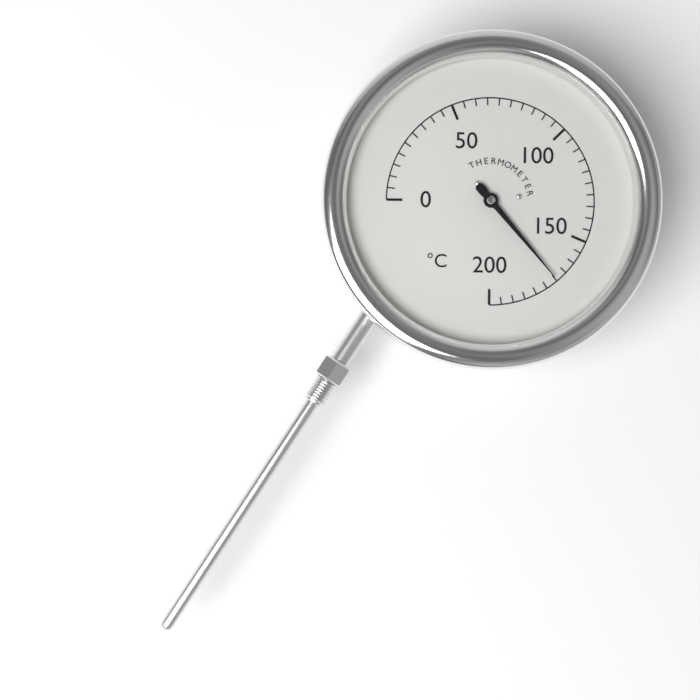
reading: 170 °C
